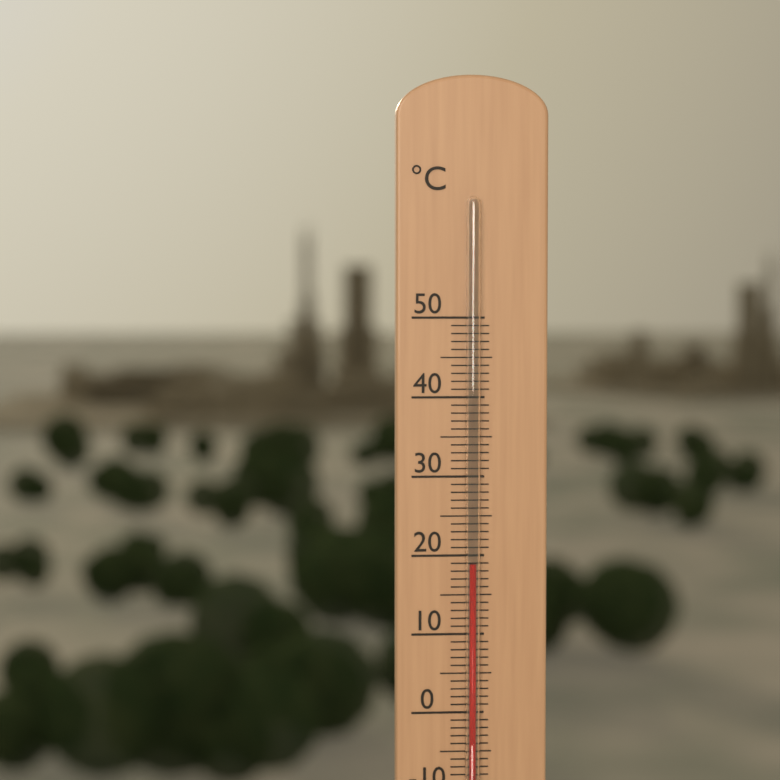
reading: 19 °C
